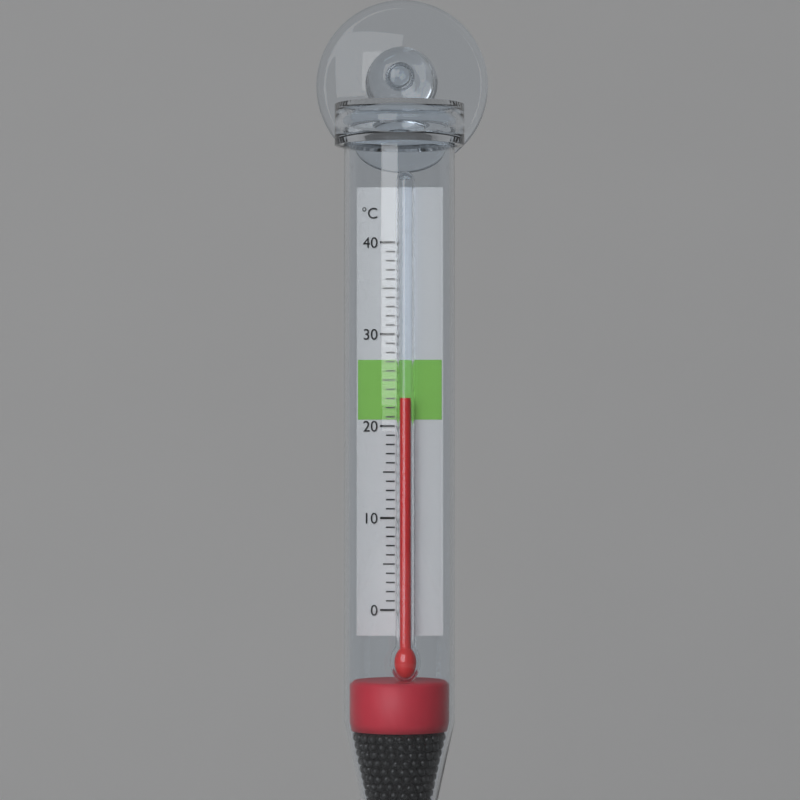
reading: 23 °C
